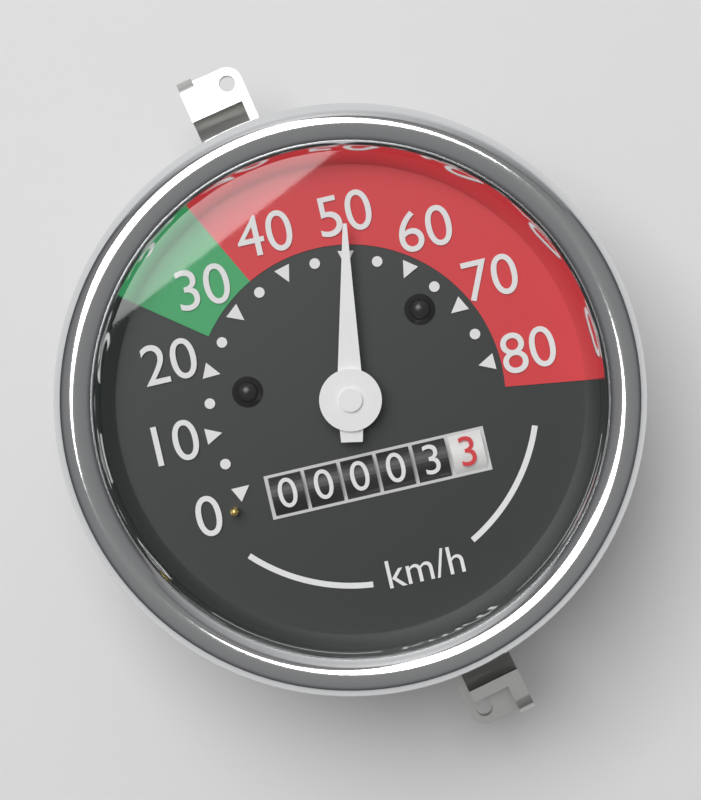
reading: 50 km/h
